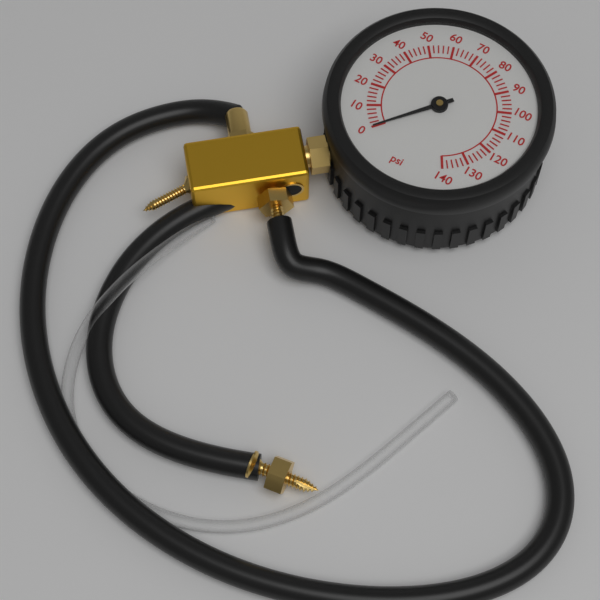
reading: 0 psi
